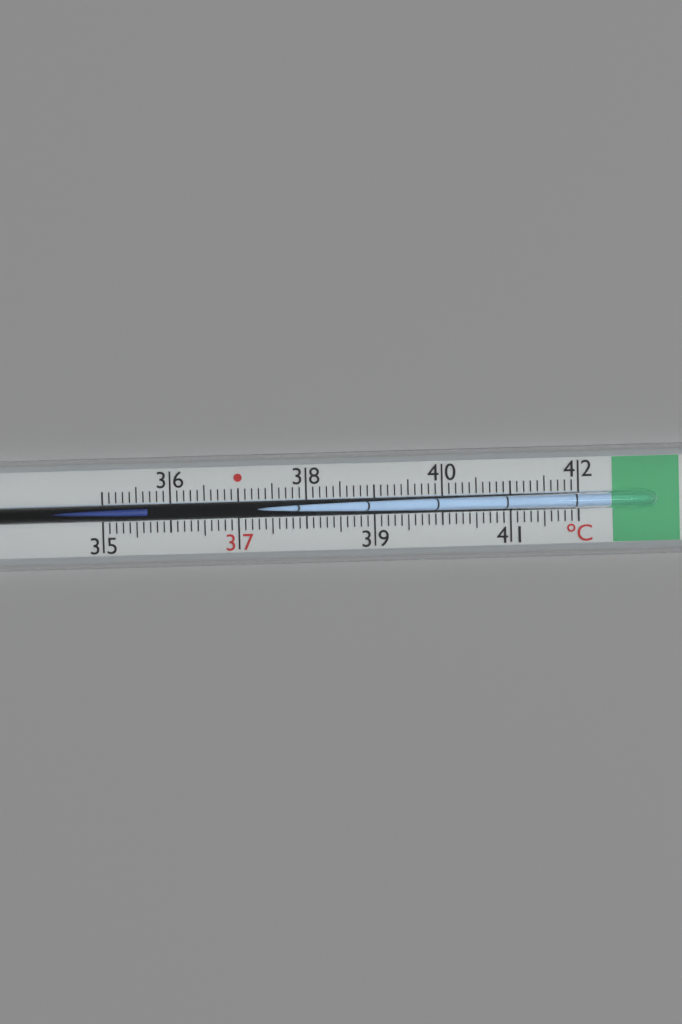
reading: 35.7 °C
